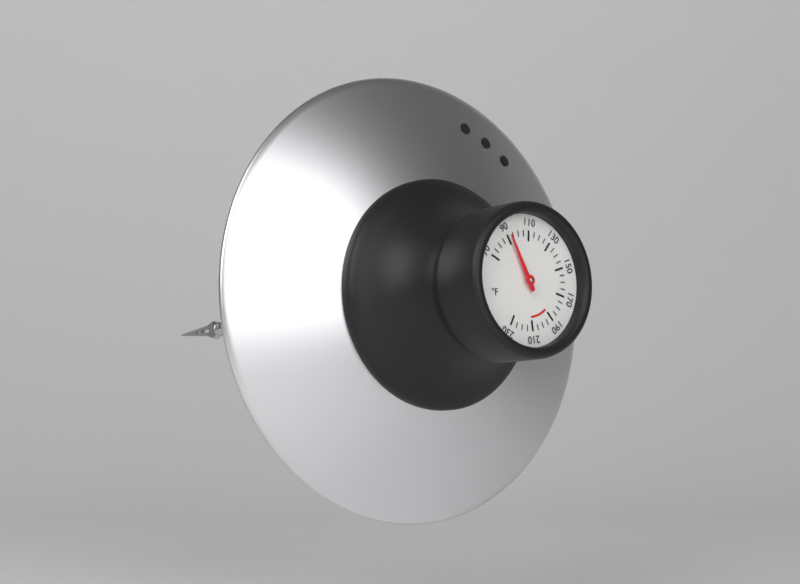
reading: 92 °F
